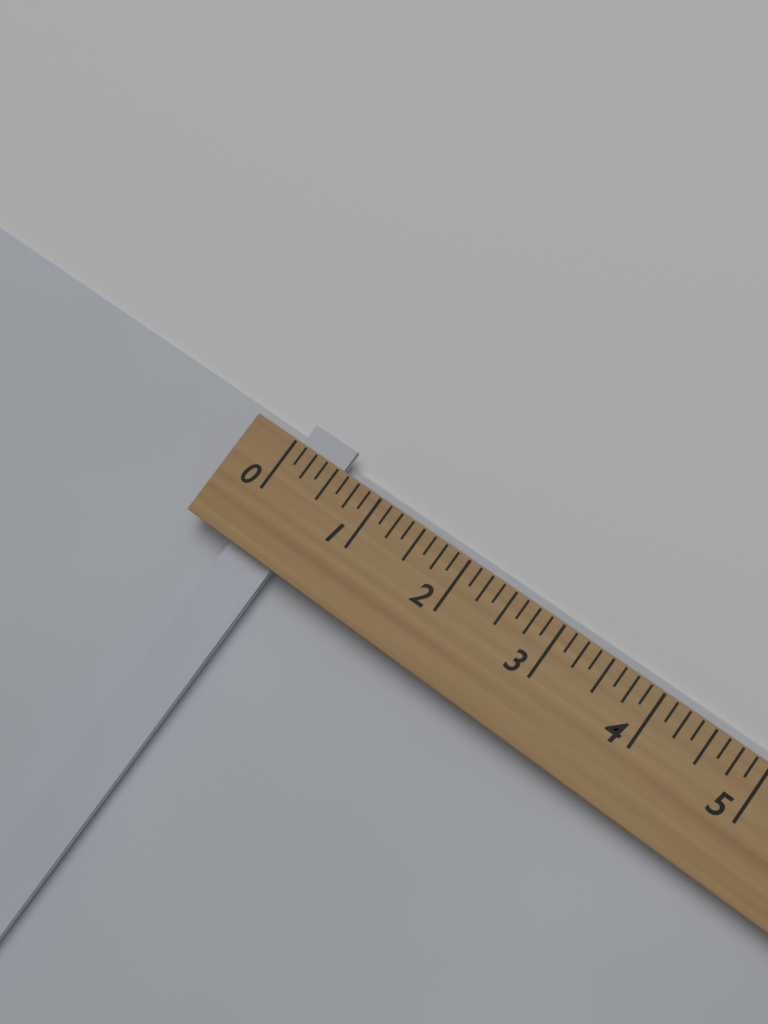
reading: 0.500 (no unit)
